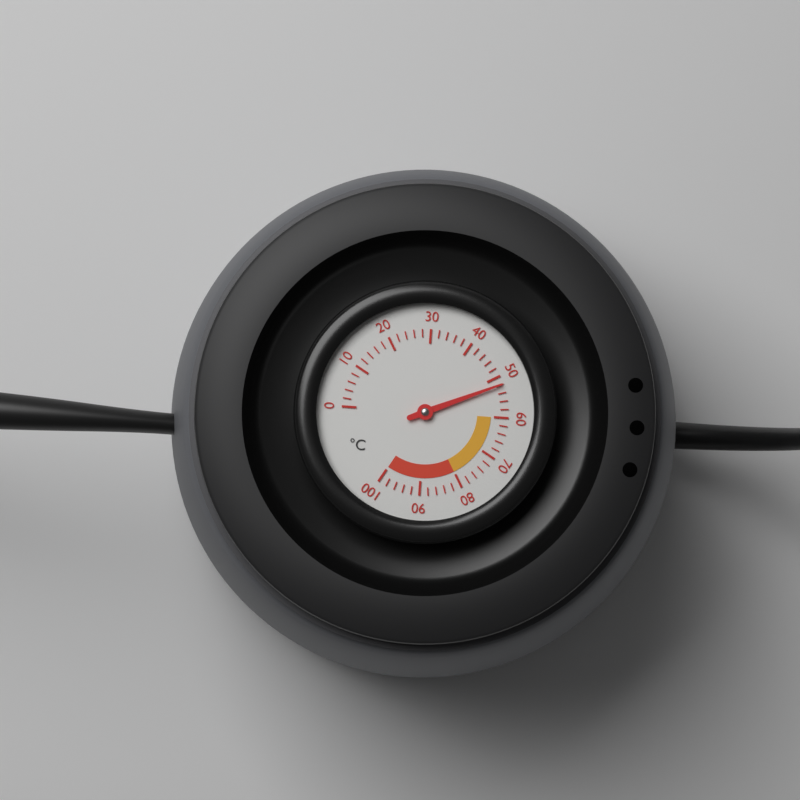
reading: 52 °C
